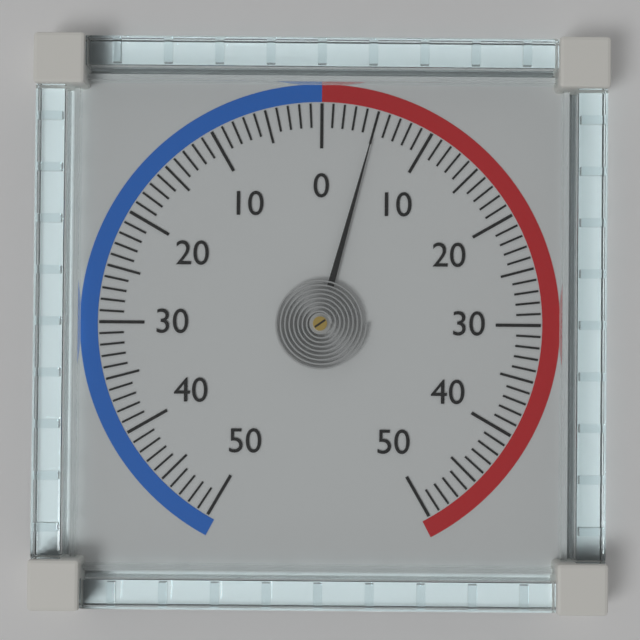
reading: 5 (no unit)
